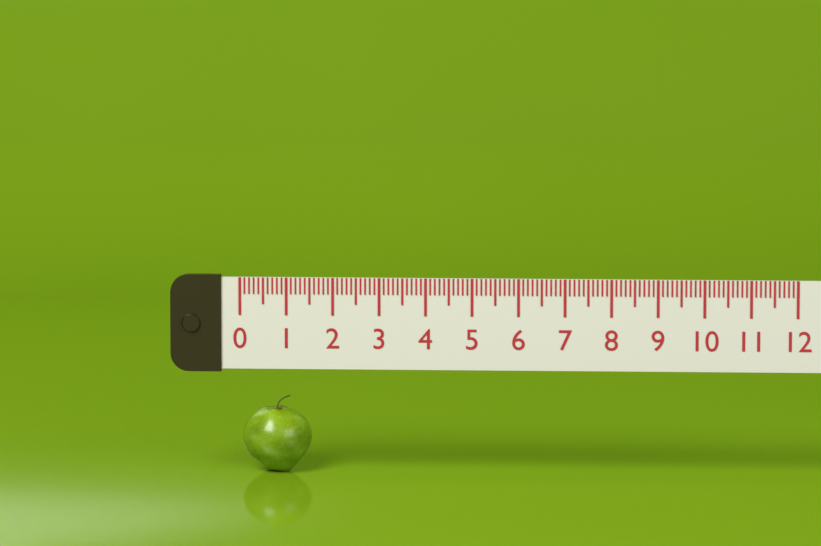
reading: 1.5 (no unit)
